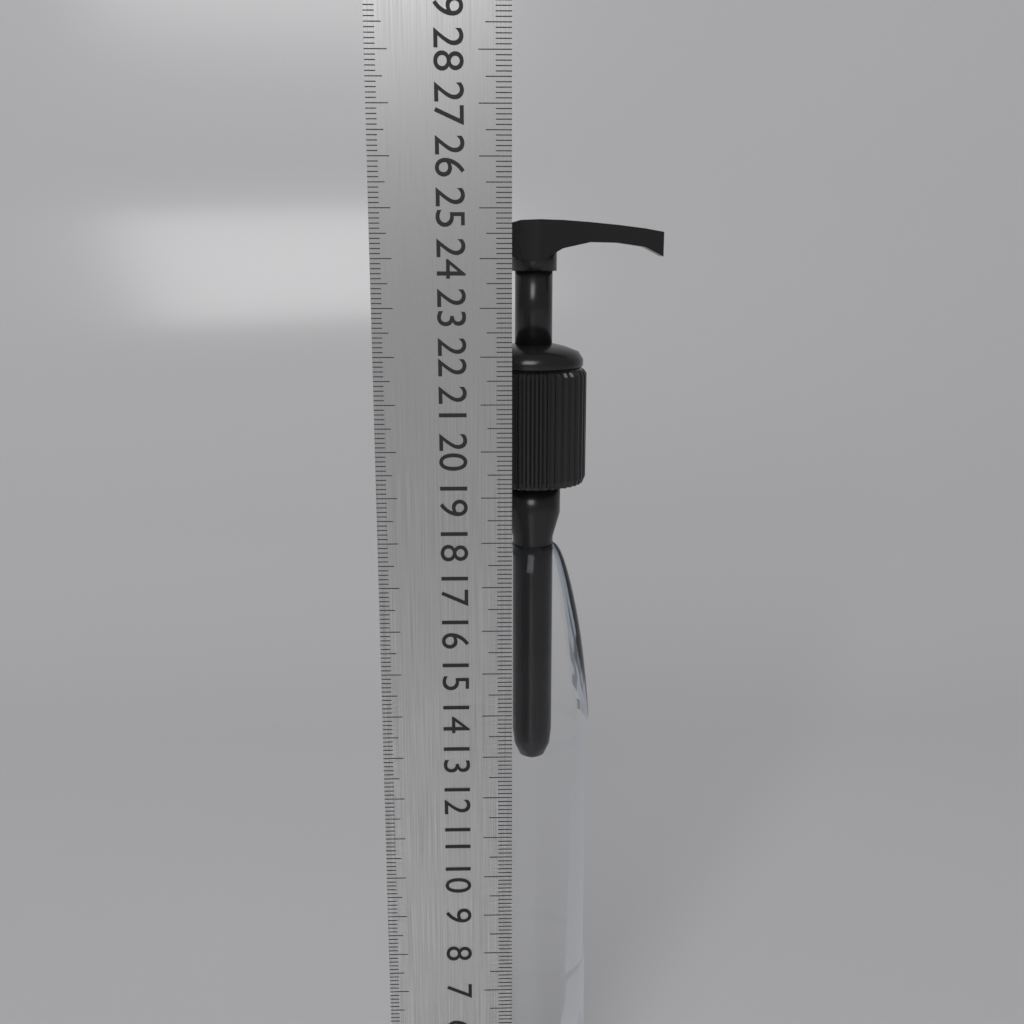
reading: 24.8 cm
